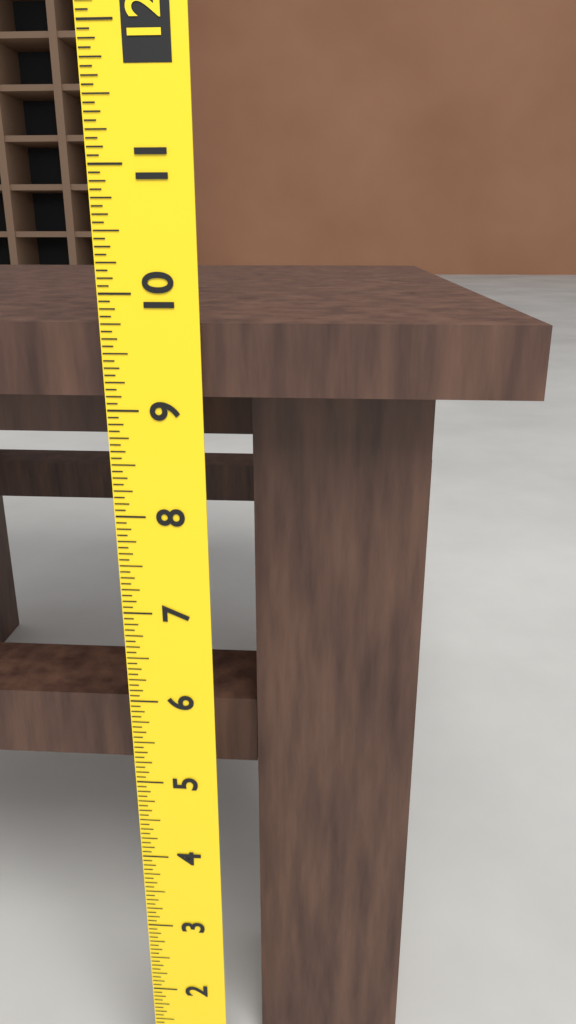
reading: 9.7500 (no unit)
